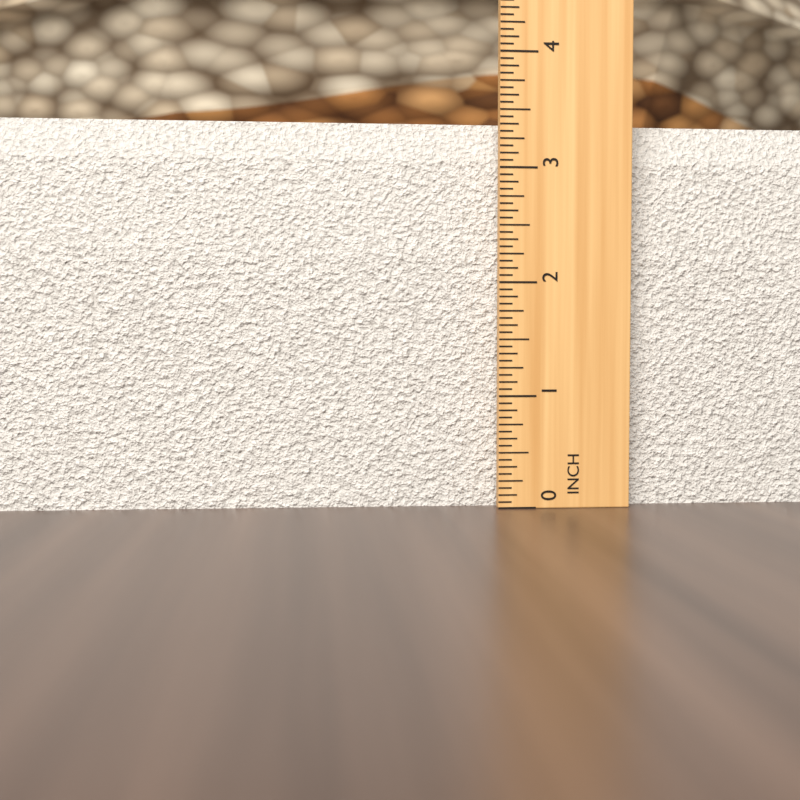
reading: 3.4375 in
